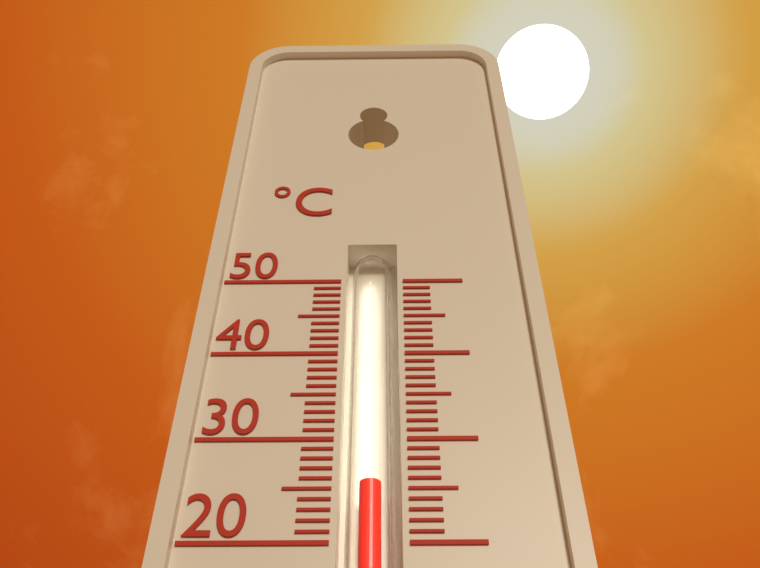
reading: 26 °C
